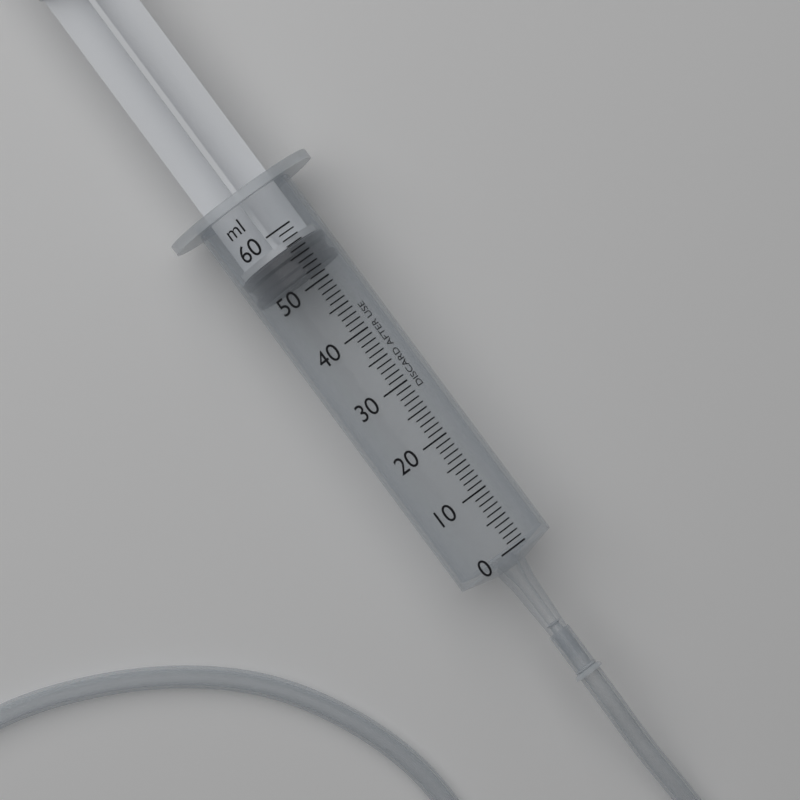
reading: 52 ml
